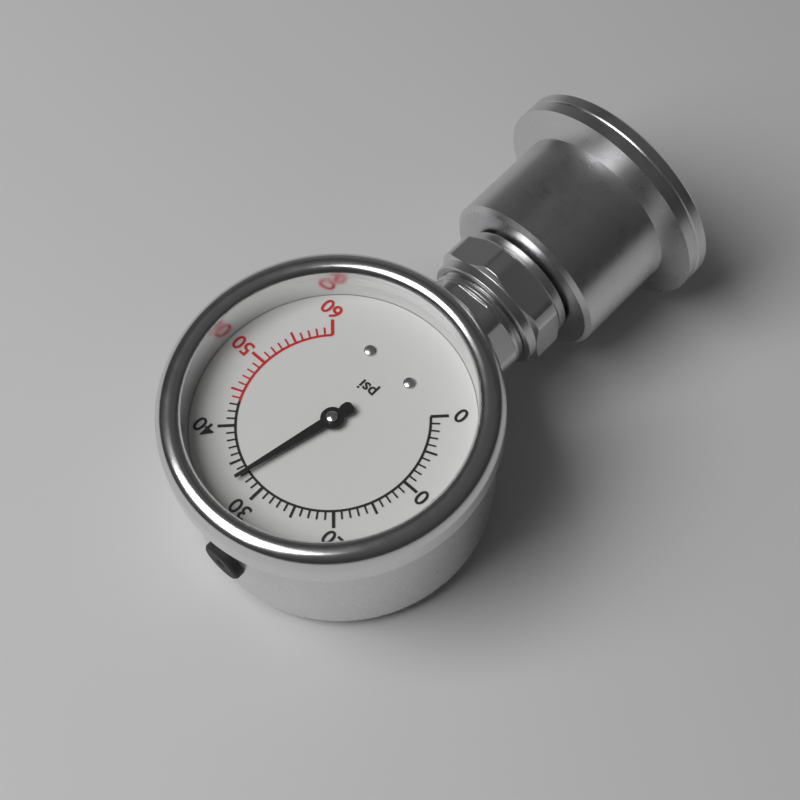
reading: 33 psi
